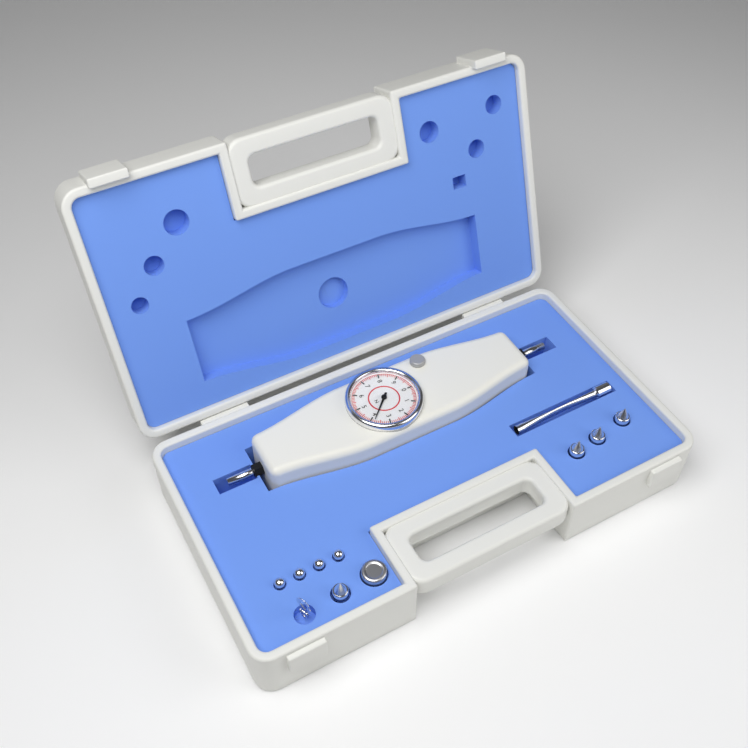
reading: 3.8 N
